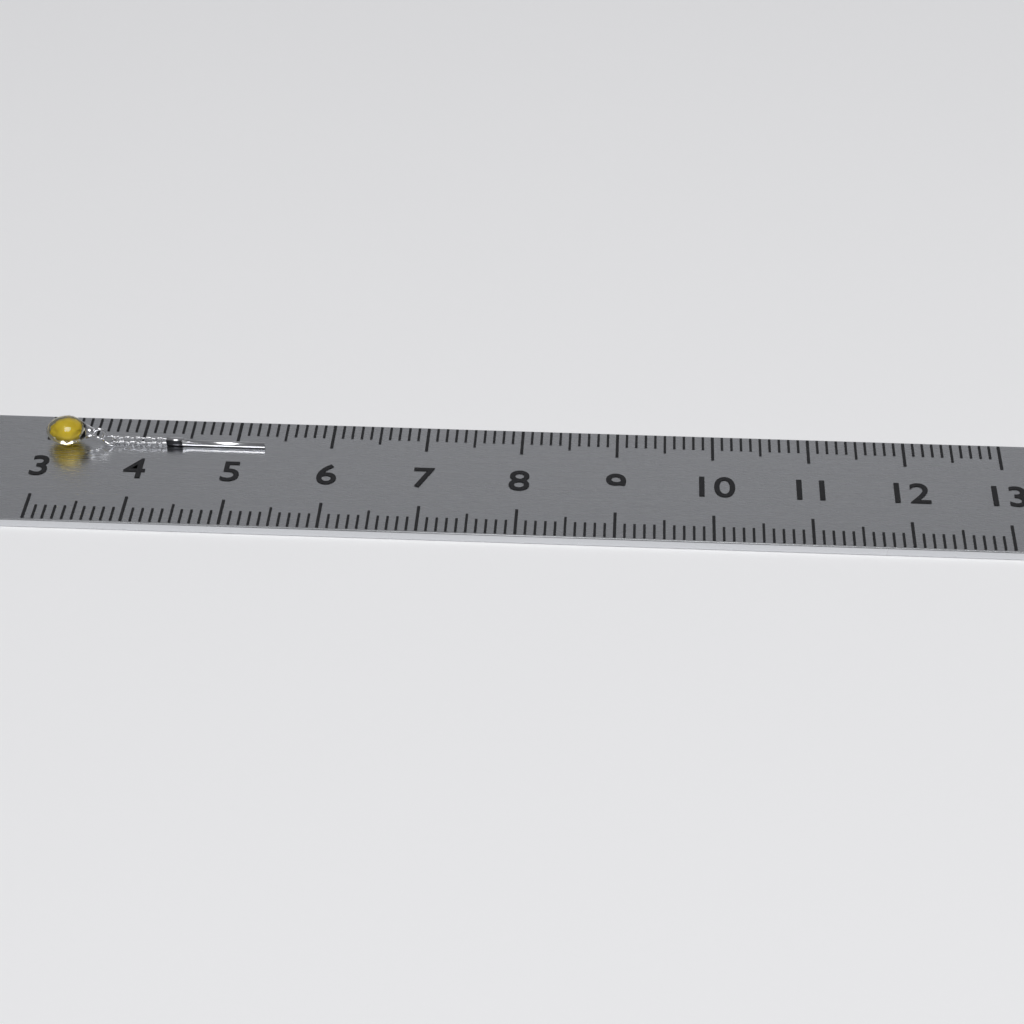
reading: 5.3 (no unit)
